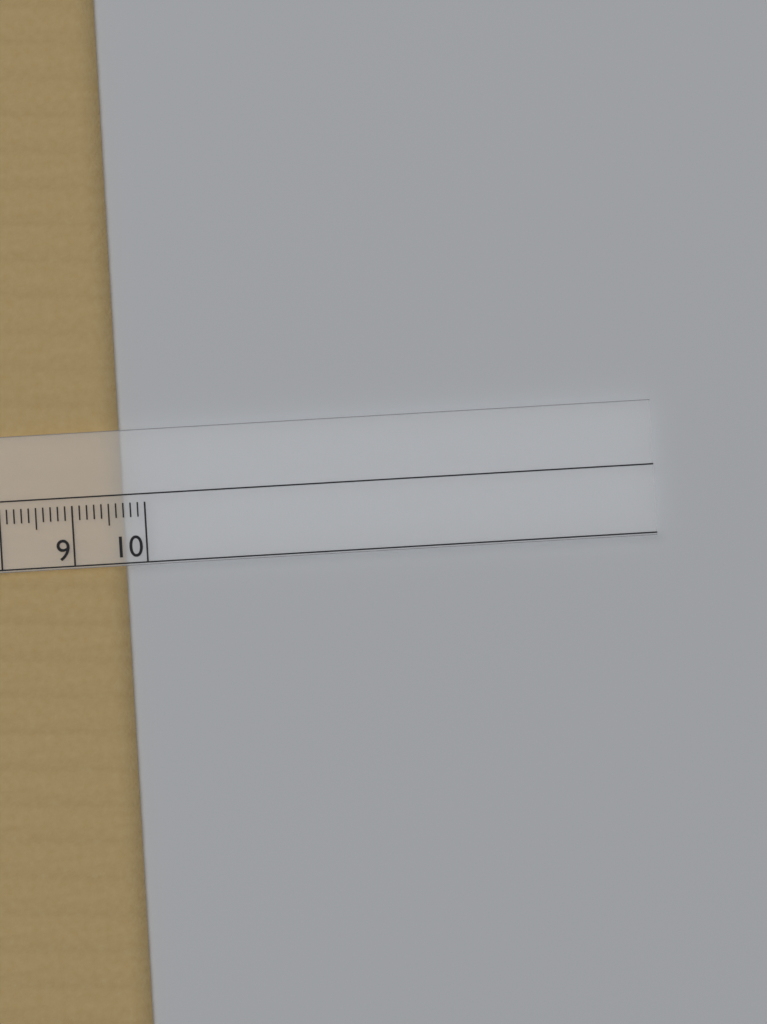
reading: 9.7 cm
